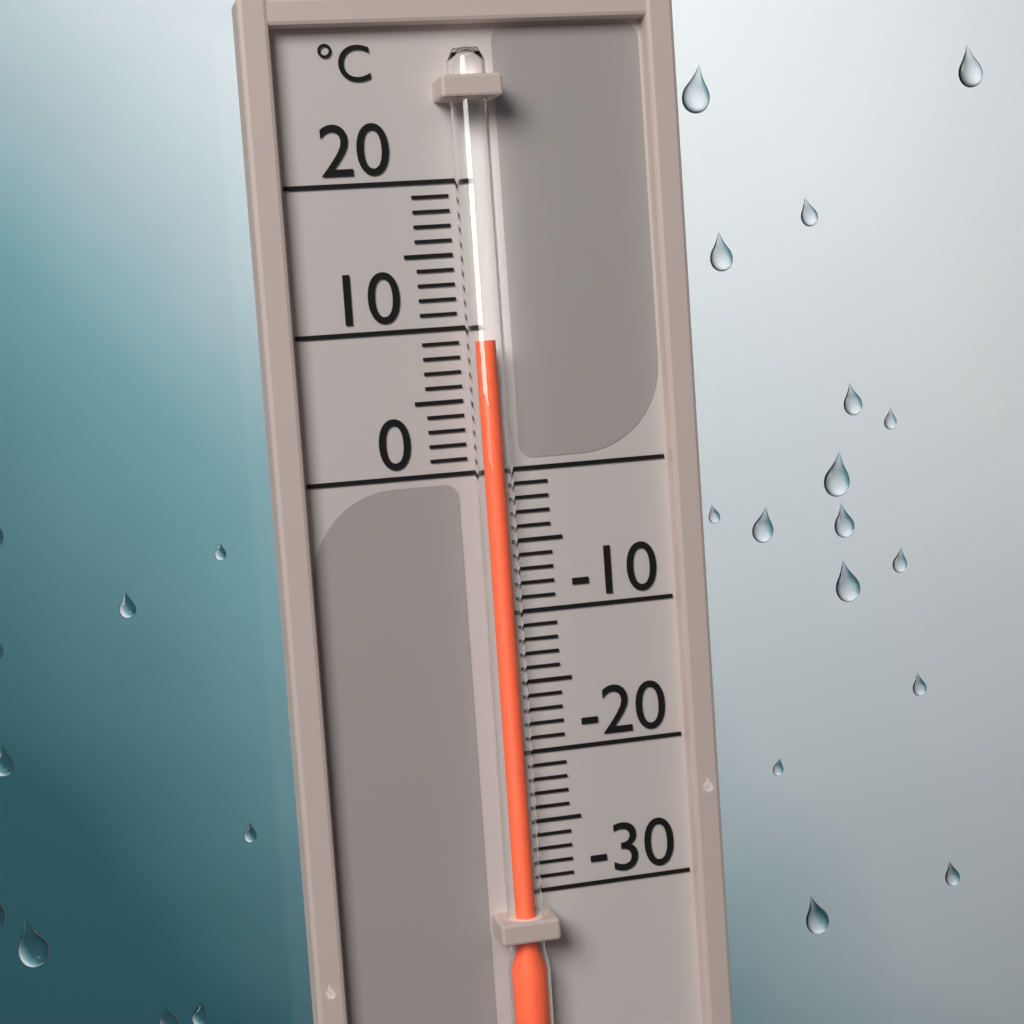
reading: 9 °C
